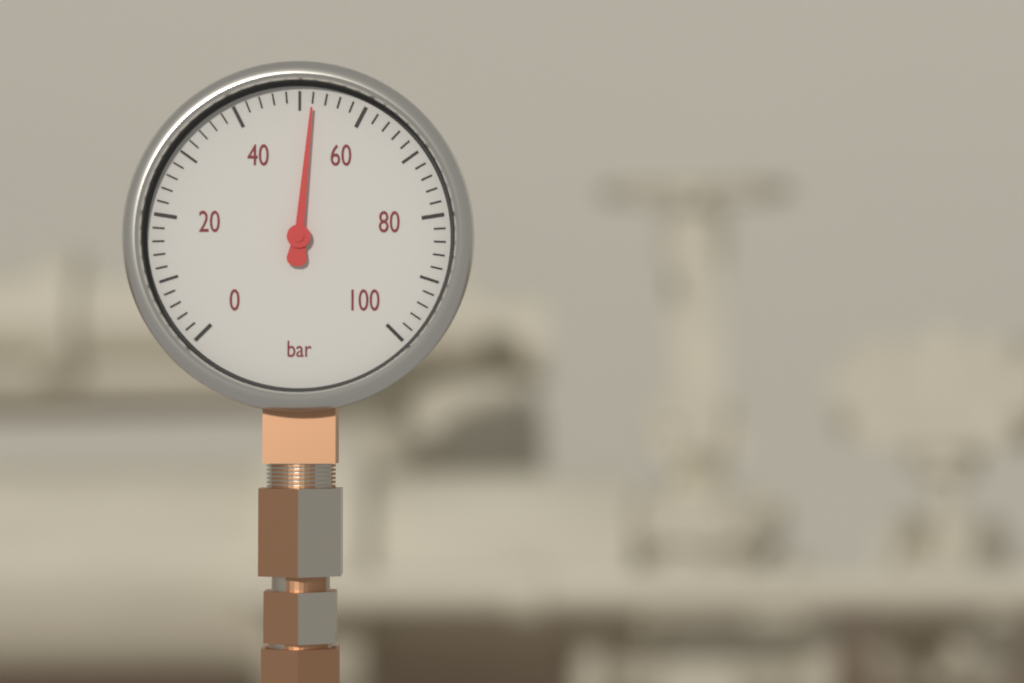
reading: 52 bar
